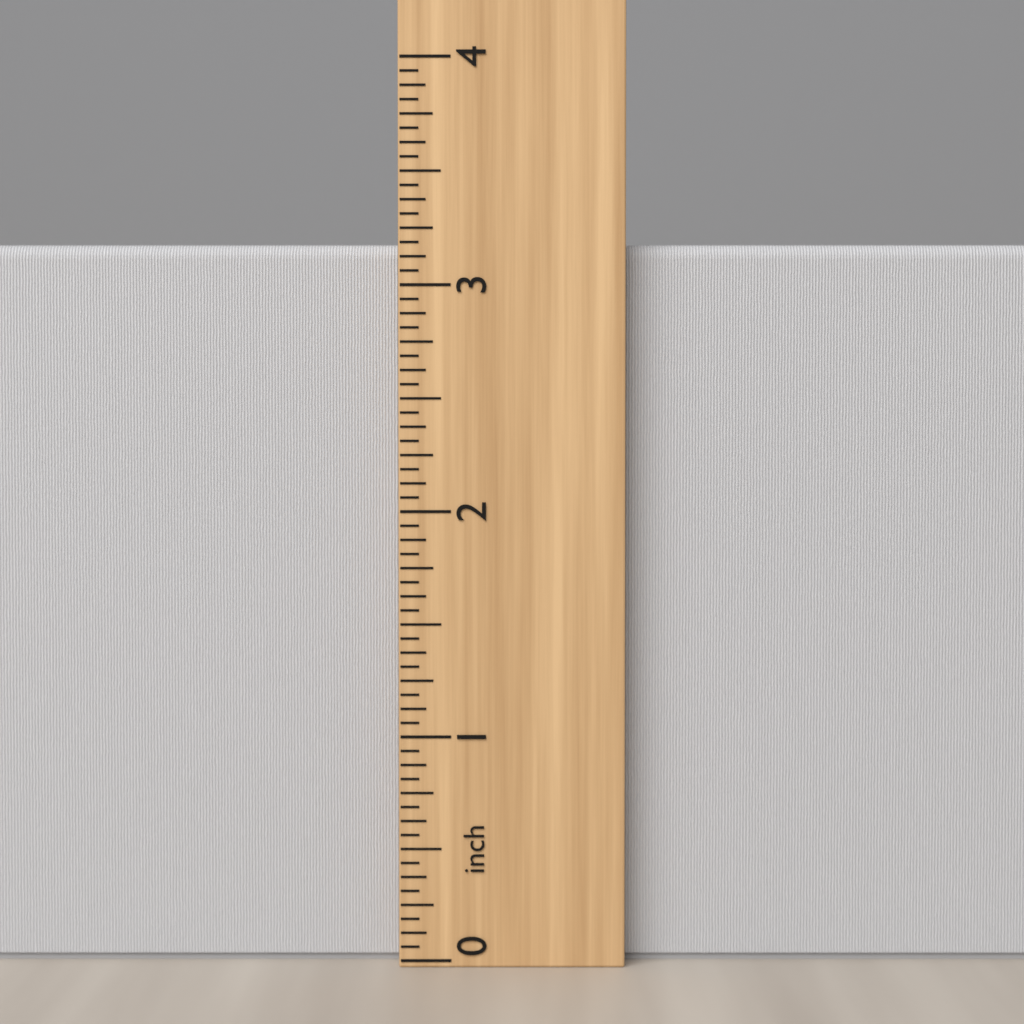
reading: 3.1875 inch
